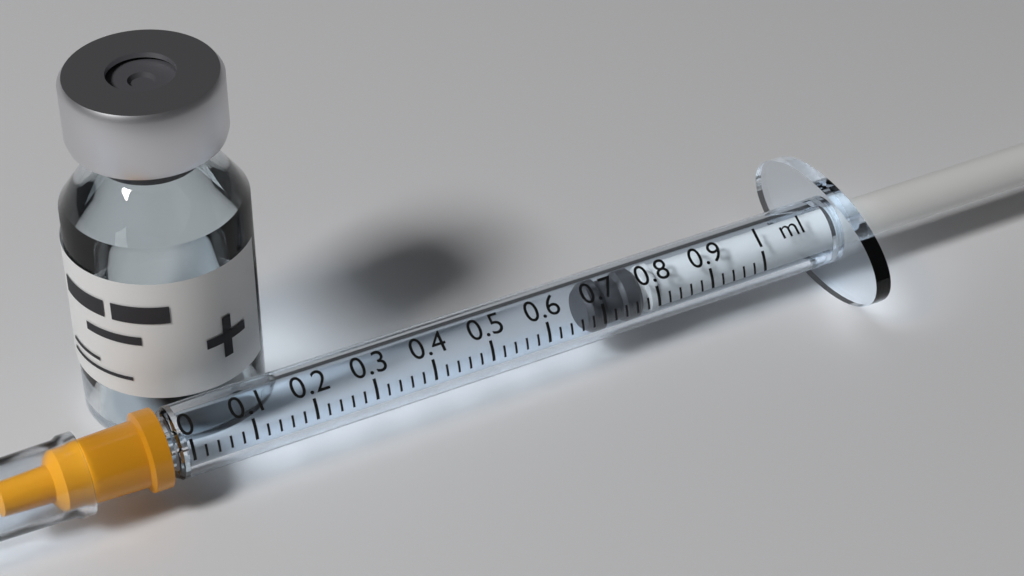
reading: 0.68 ml
